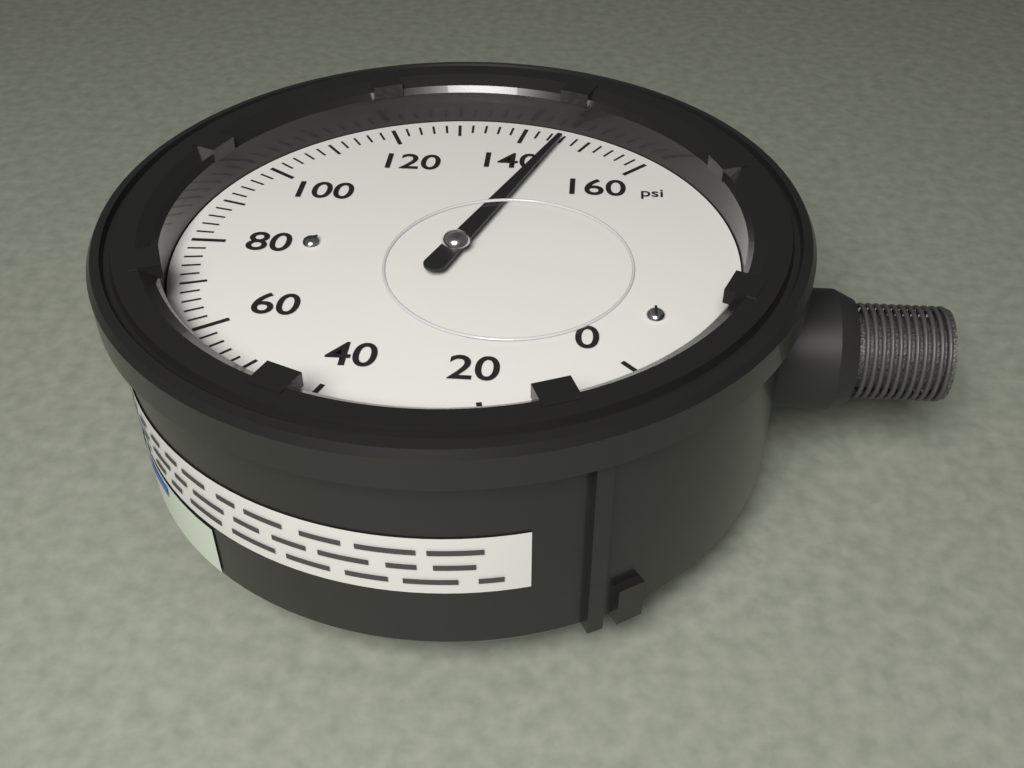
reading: 146 psi
